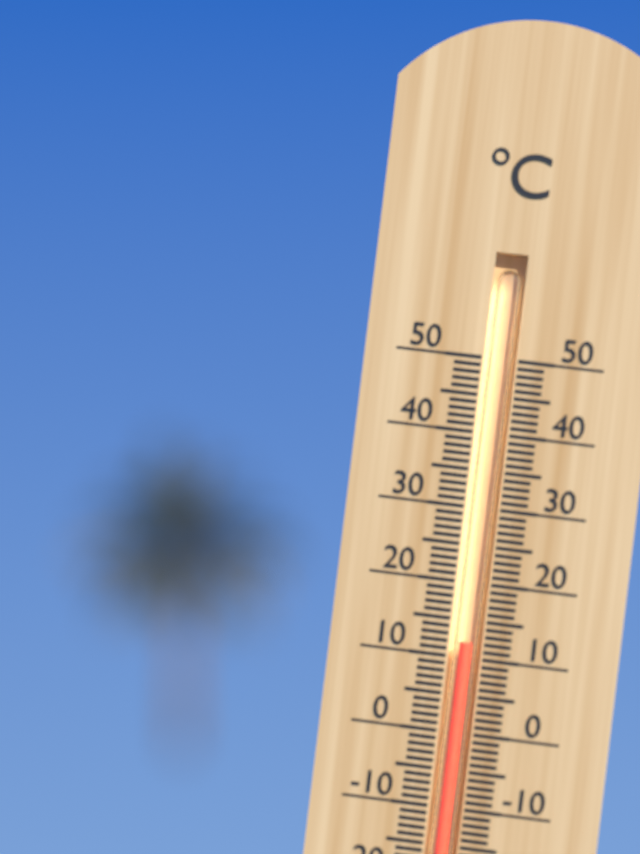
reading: 12 °C
